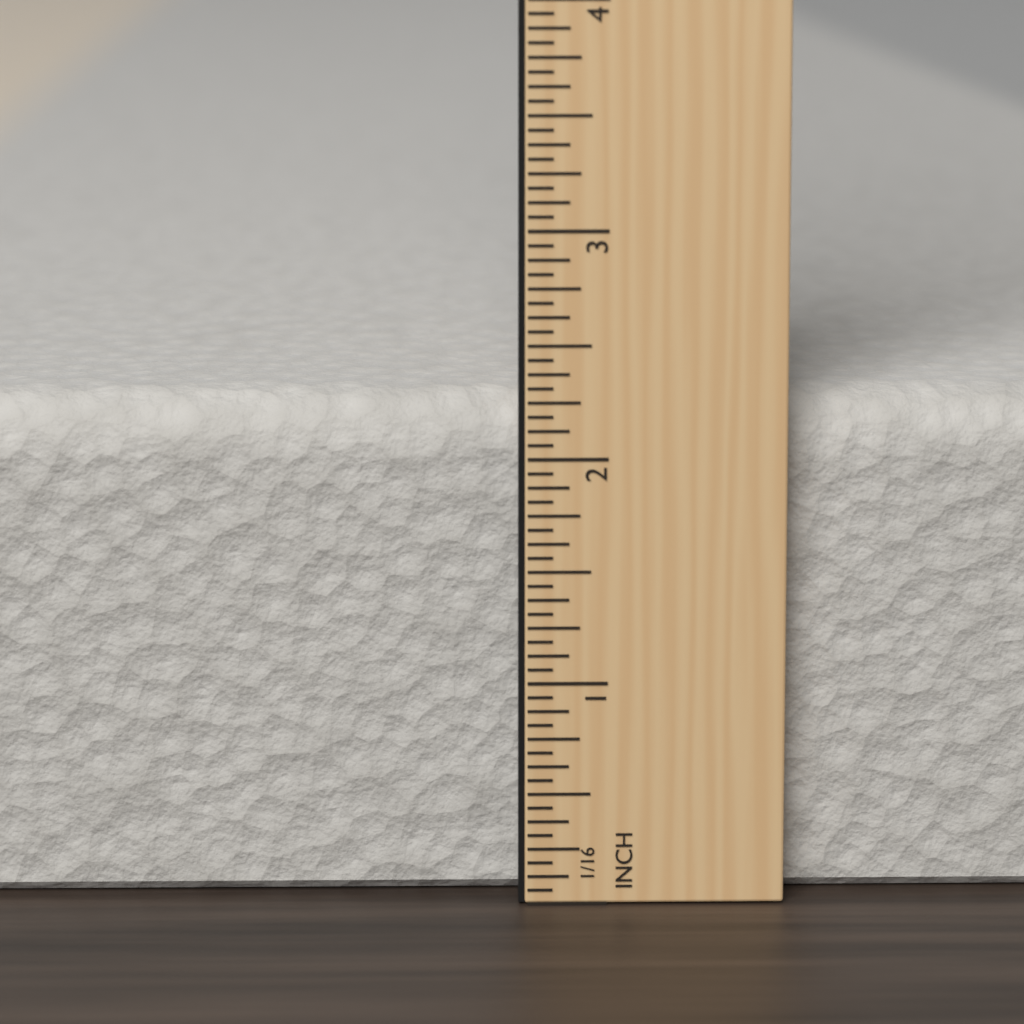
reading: 2.2500 in
